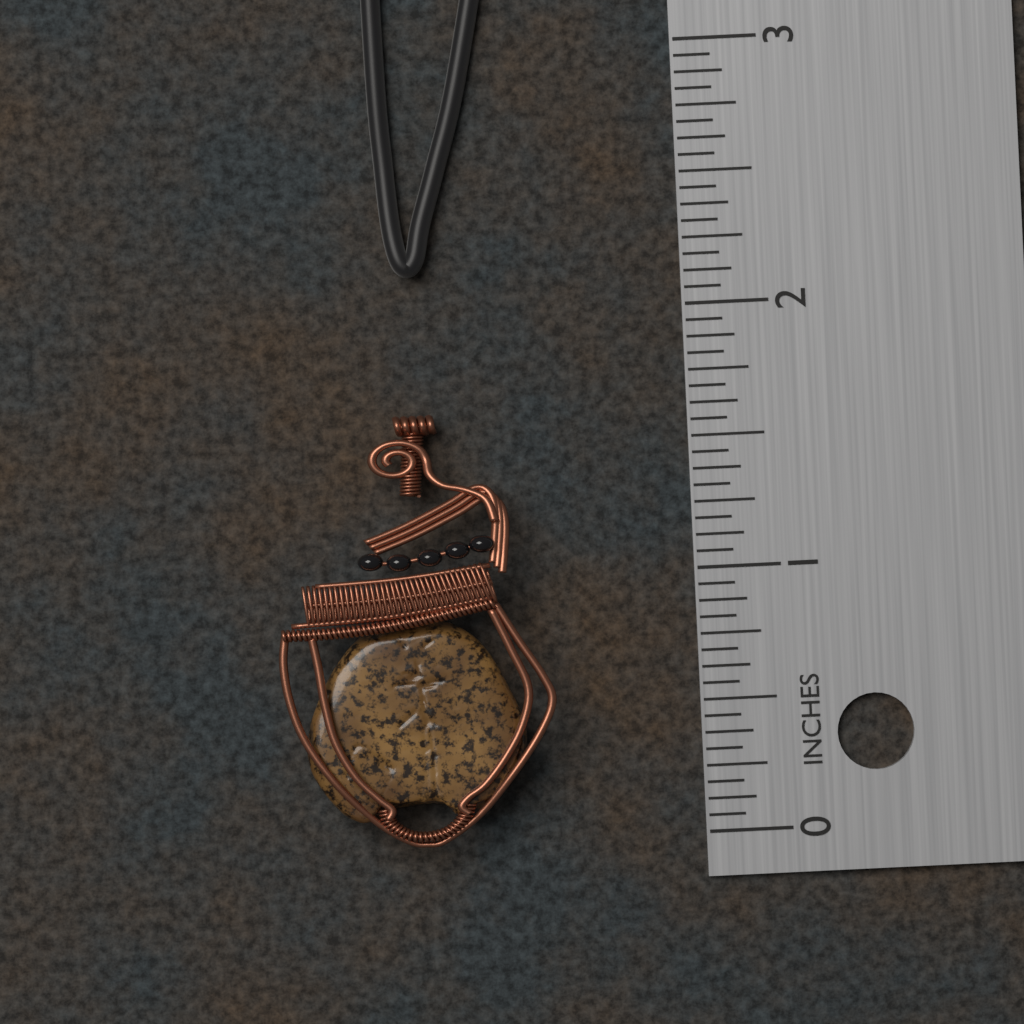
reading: 1.6250 in
